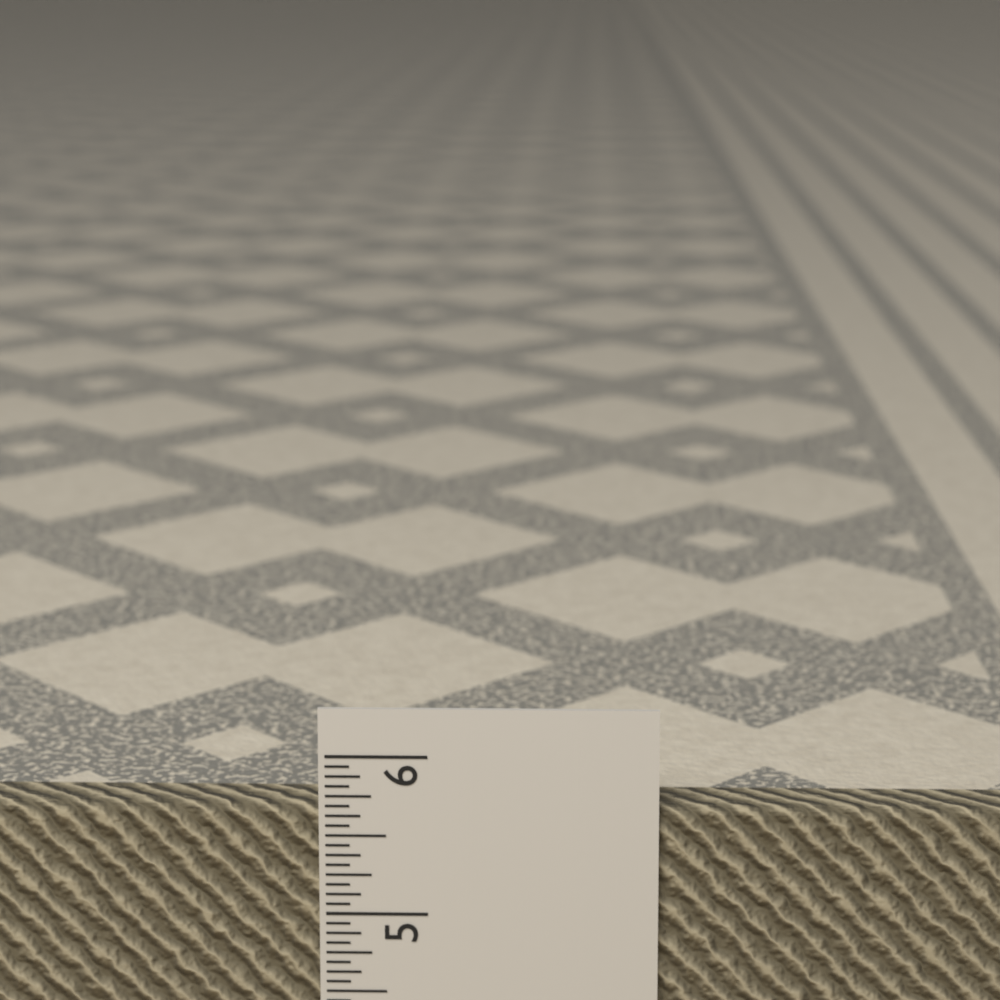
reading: 5.6875 in
